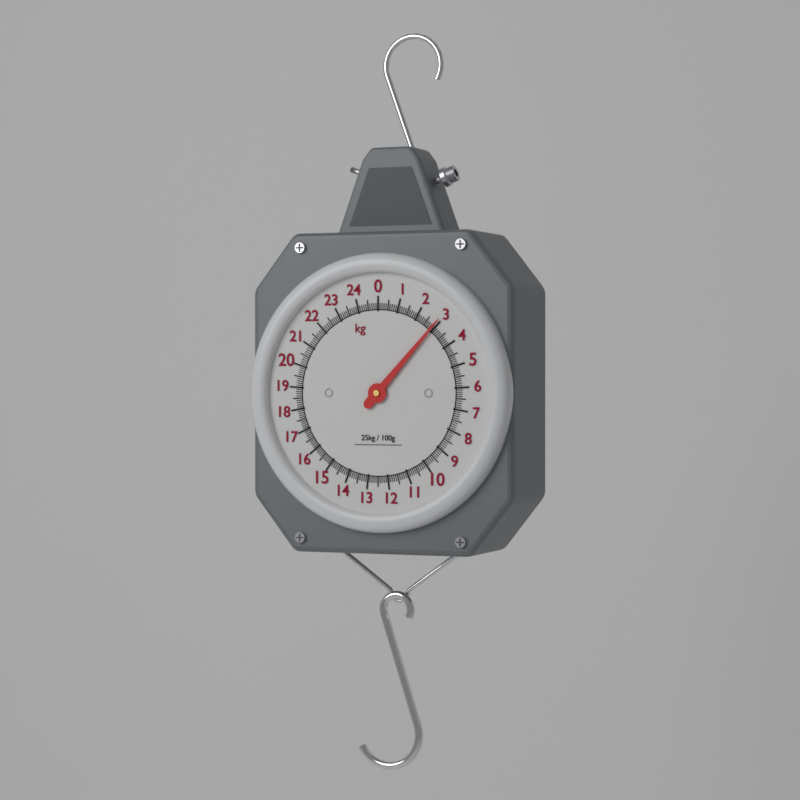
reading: 2.9 kg
